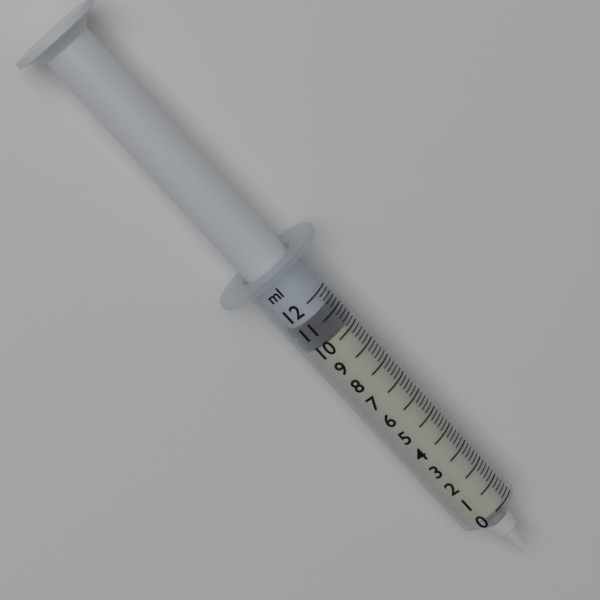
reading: 10.2 ml
